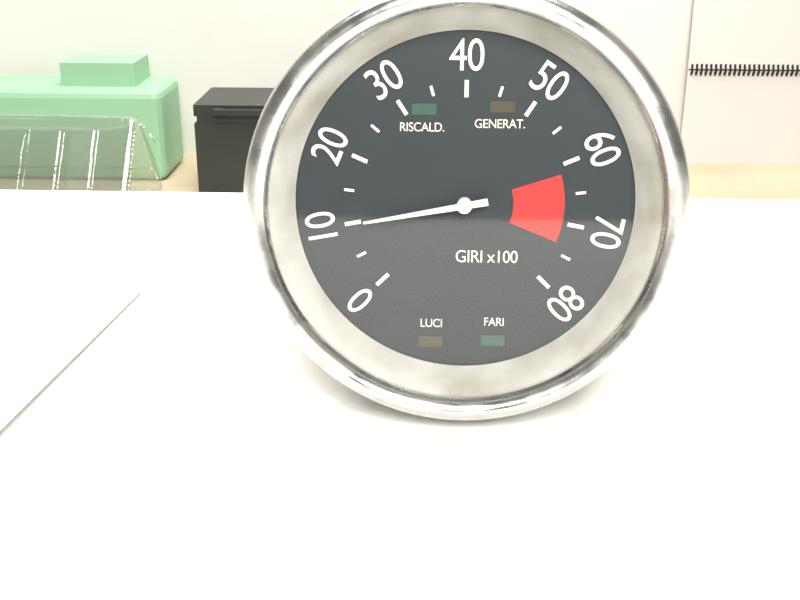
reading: 1000 giri
